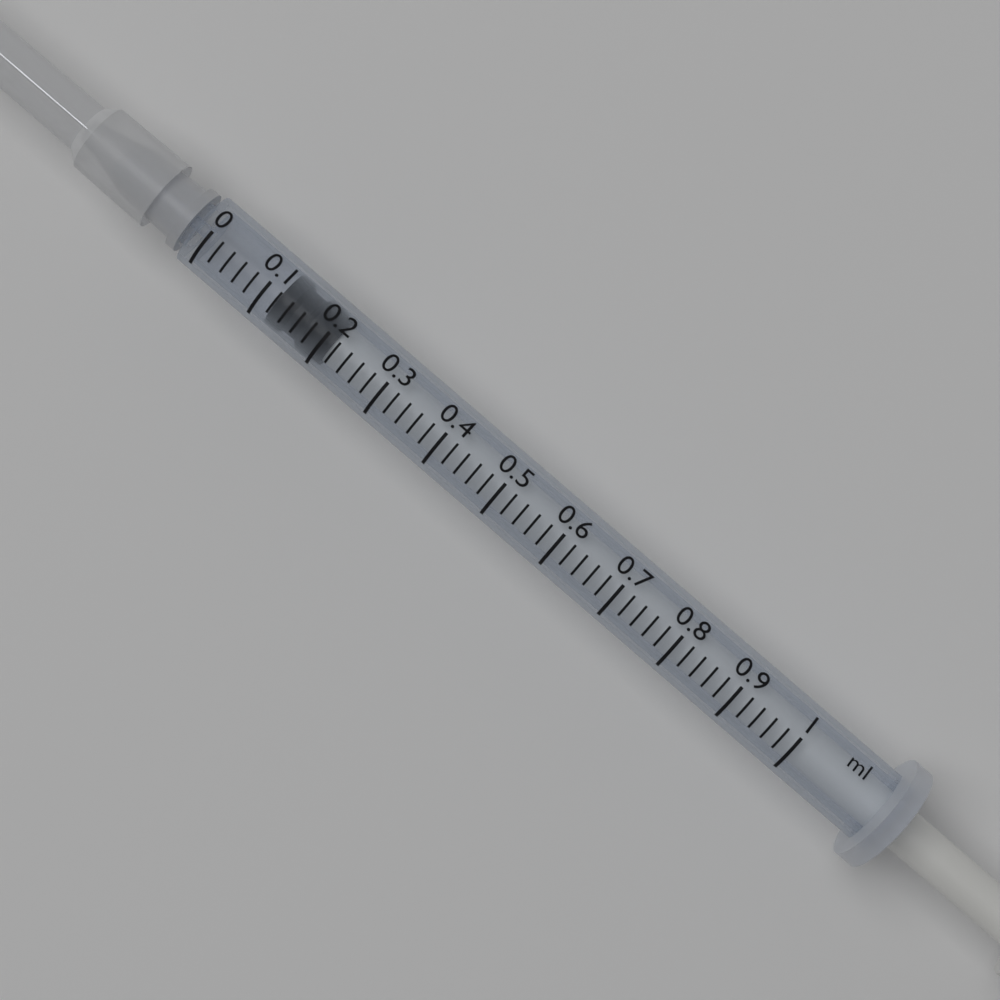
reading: 0.12 ml
